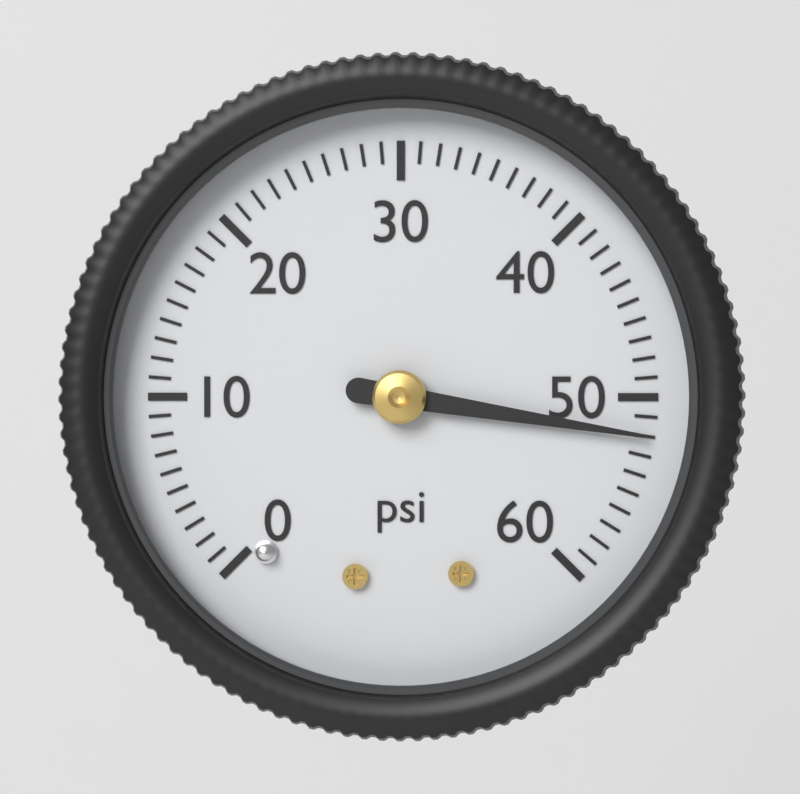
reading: 52 psi
